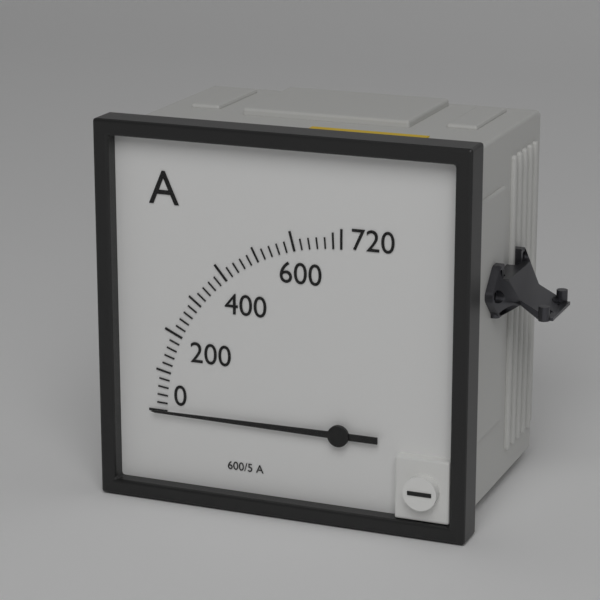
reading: 0 A
